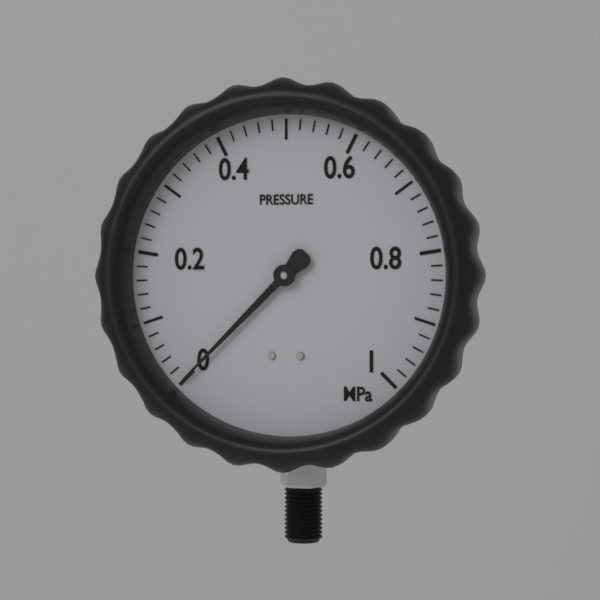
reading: 0.00 MPa
